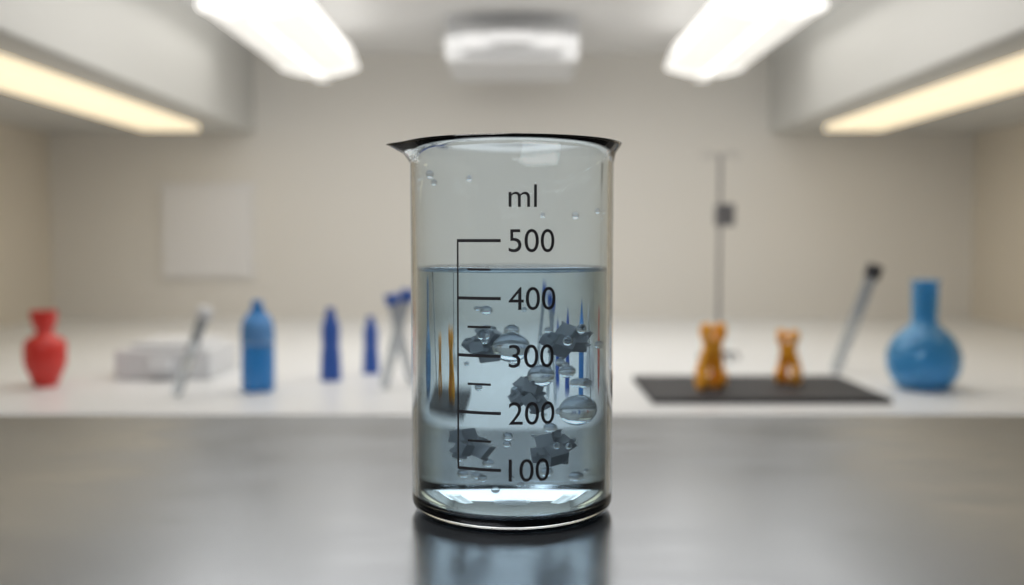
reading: 450 ml
